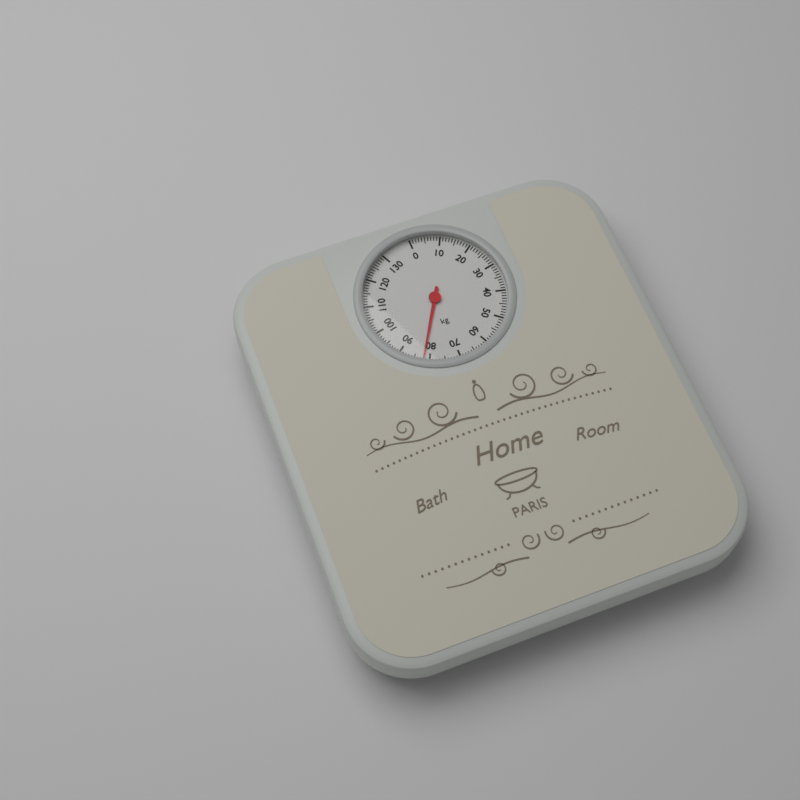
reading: 82 kg
